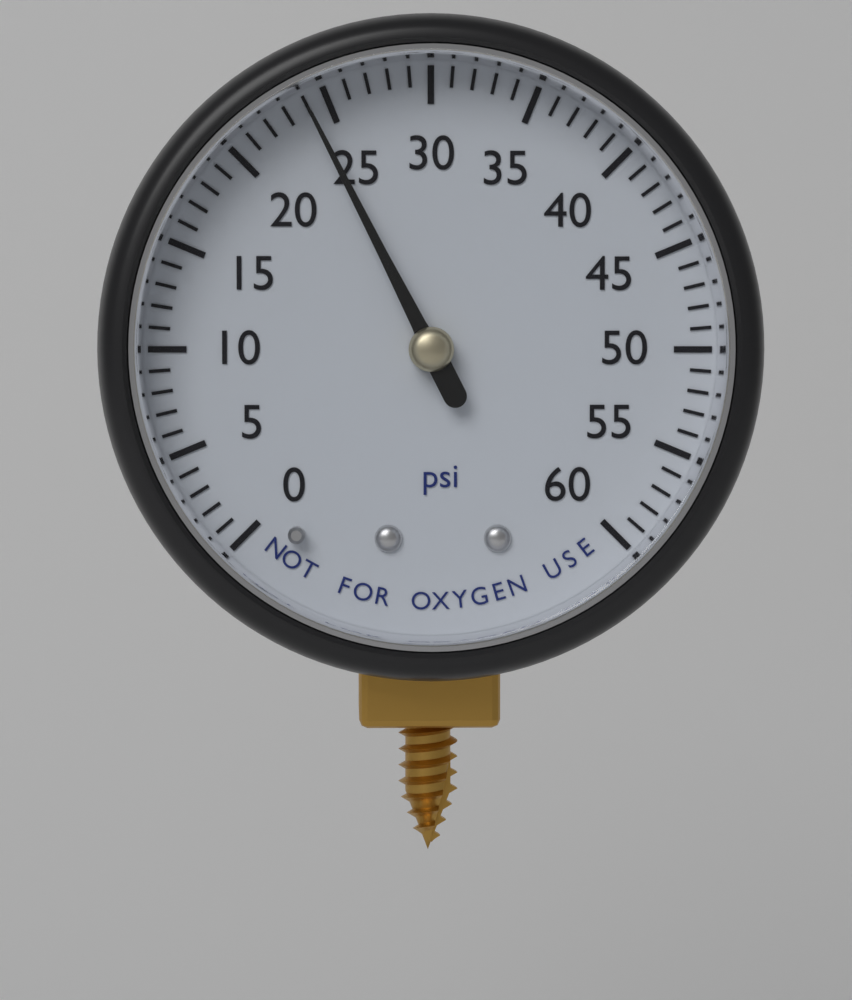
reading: 24 psi
